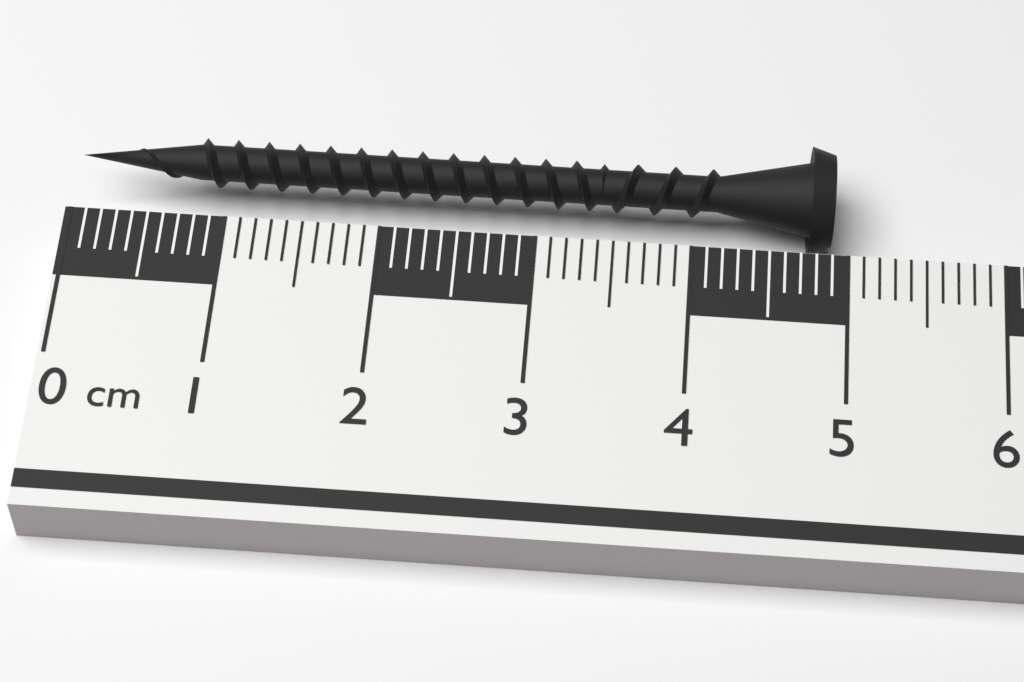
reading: 4.9 cm
